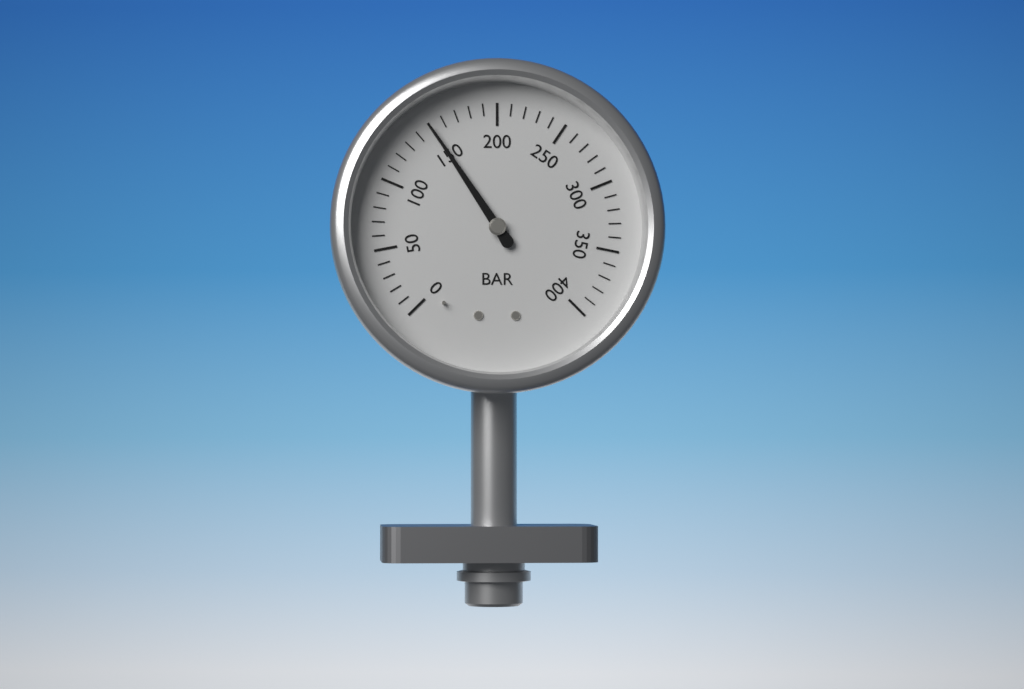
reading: 150 bar
